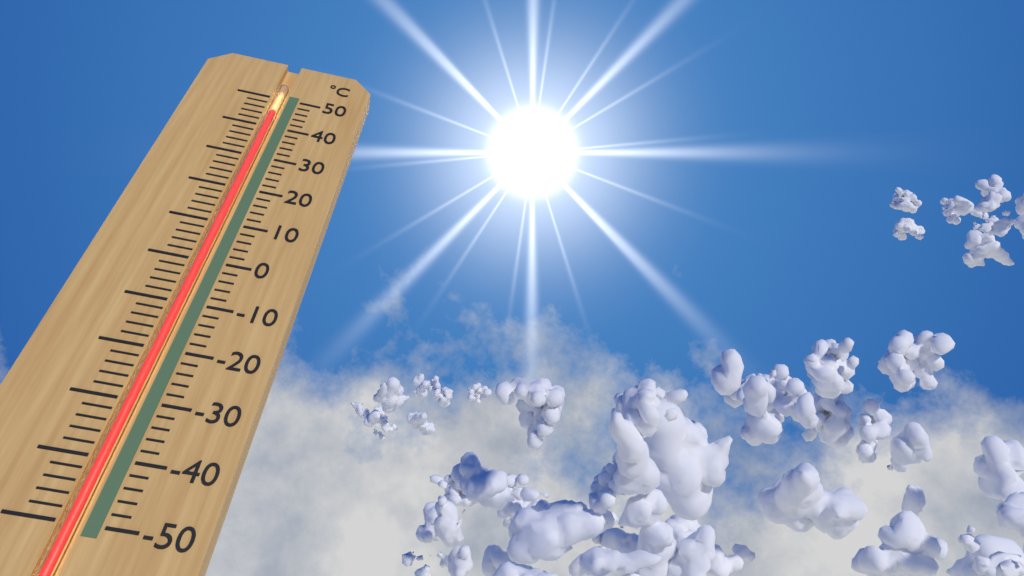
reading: 45 °C
